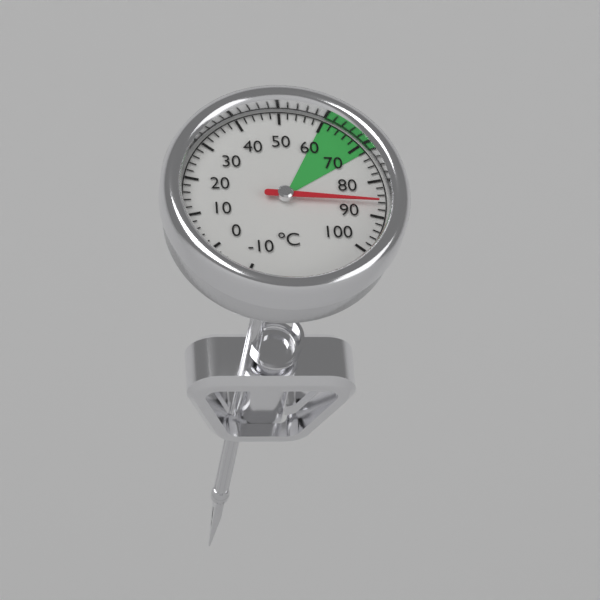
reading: 86 °C
